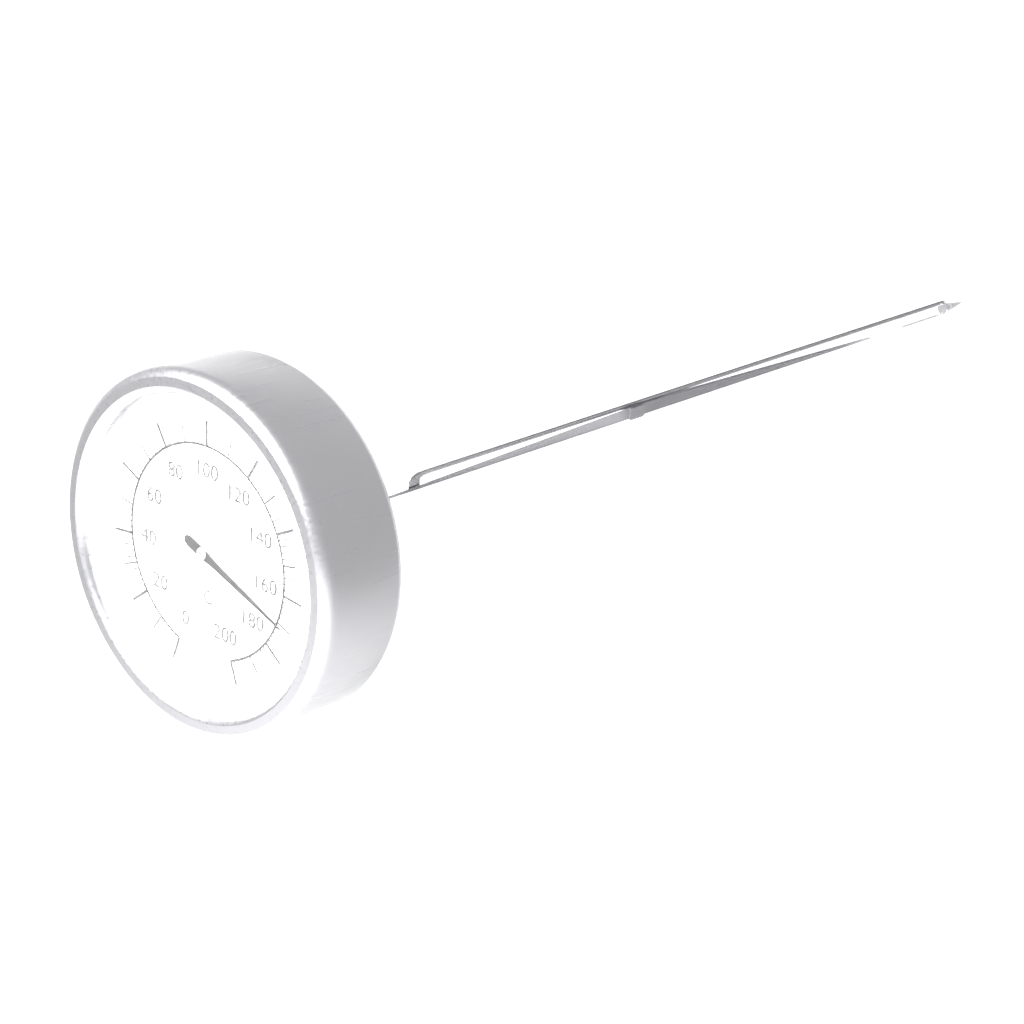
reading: 170 °C
